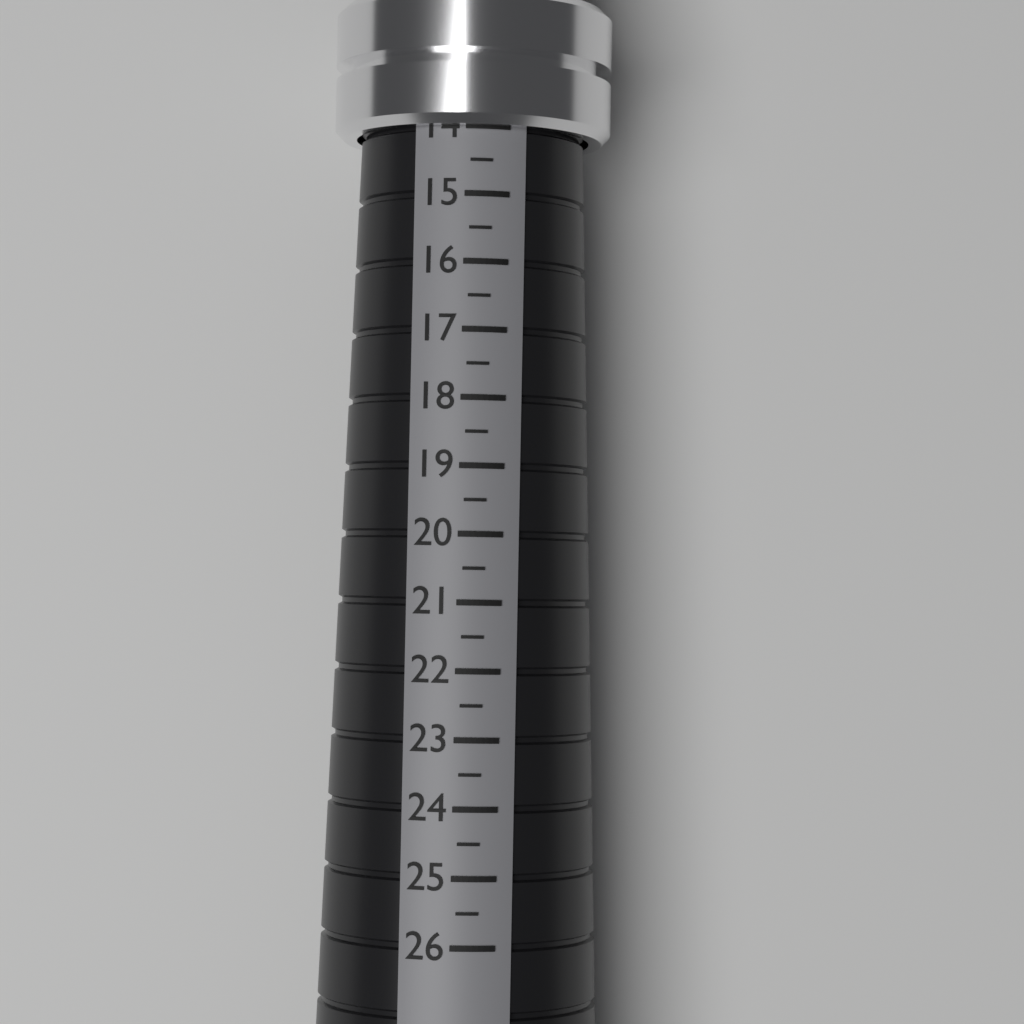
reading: 14.0 (no unit)
